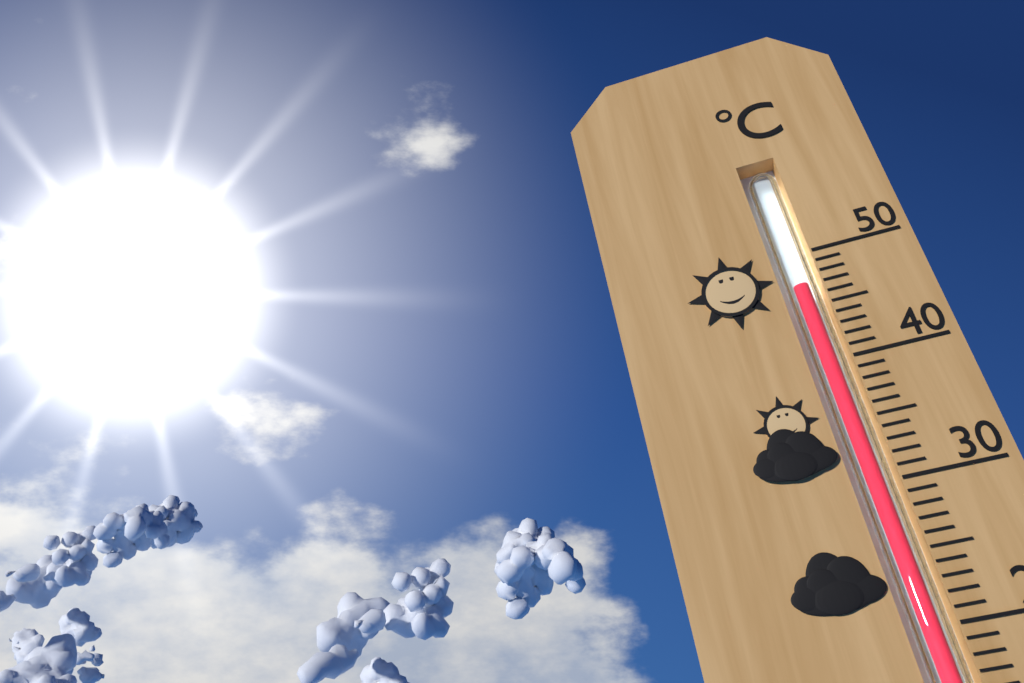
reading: 47 °C
